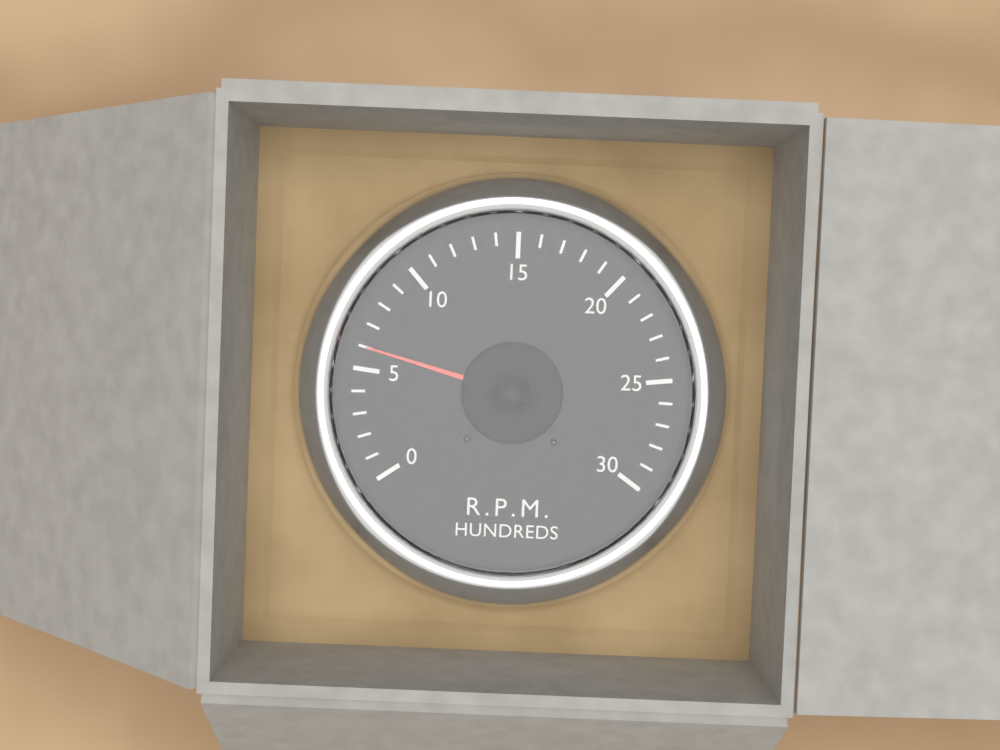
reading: 6 RPM x100
